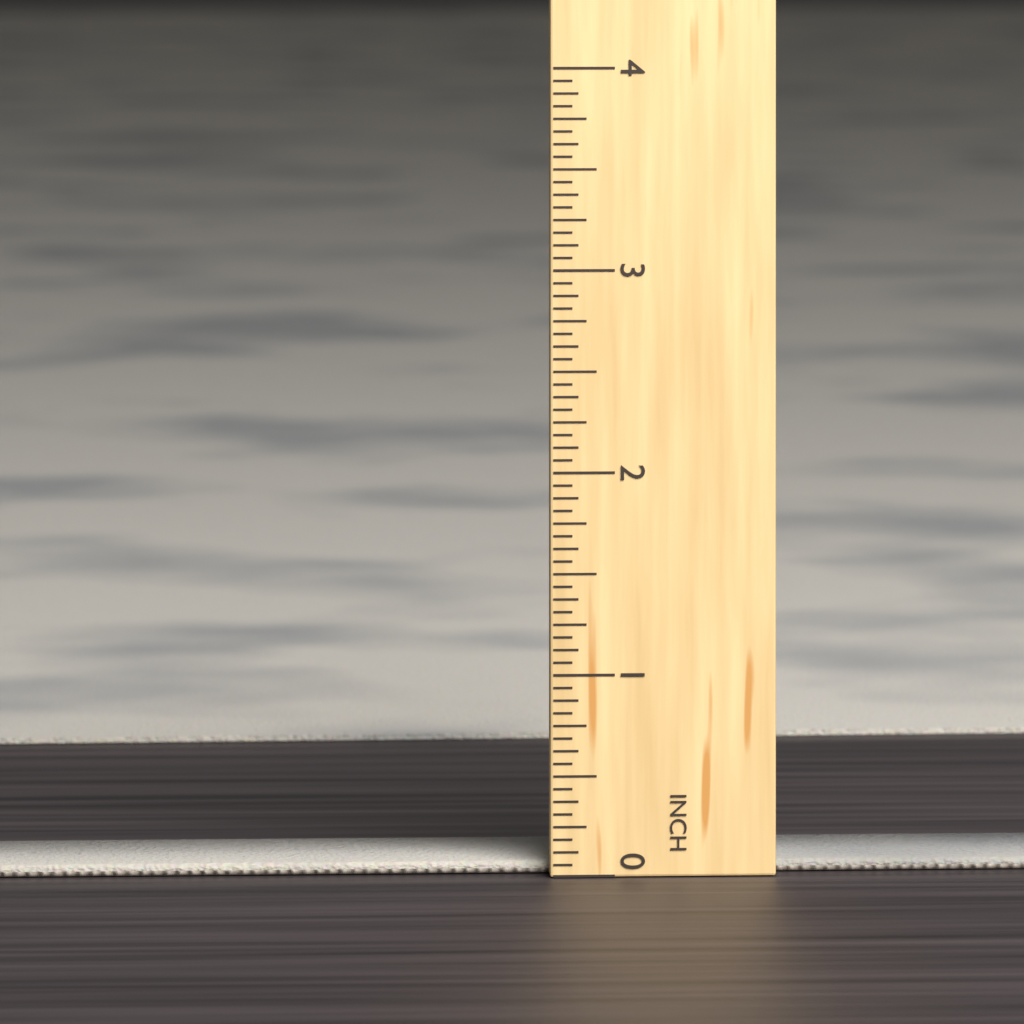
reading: 0.0625 in
